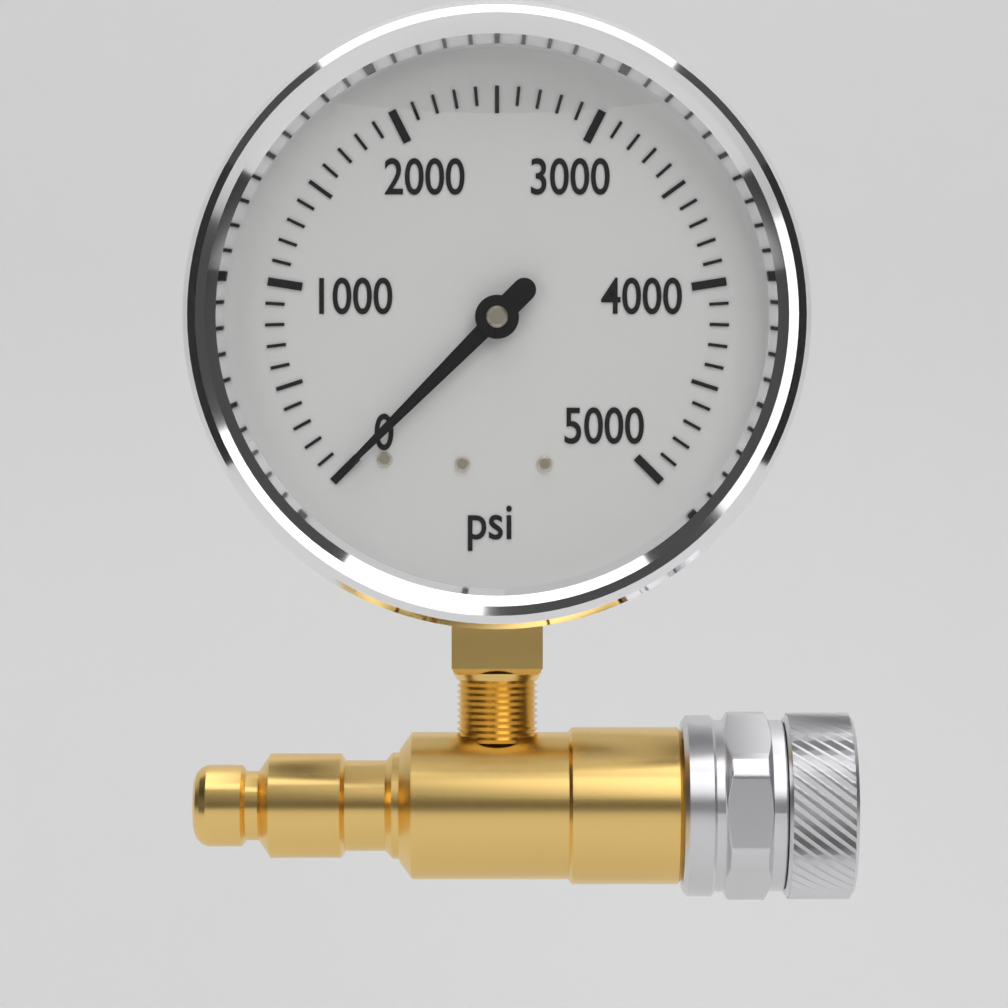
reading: 0 psi
